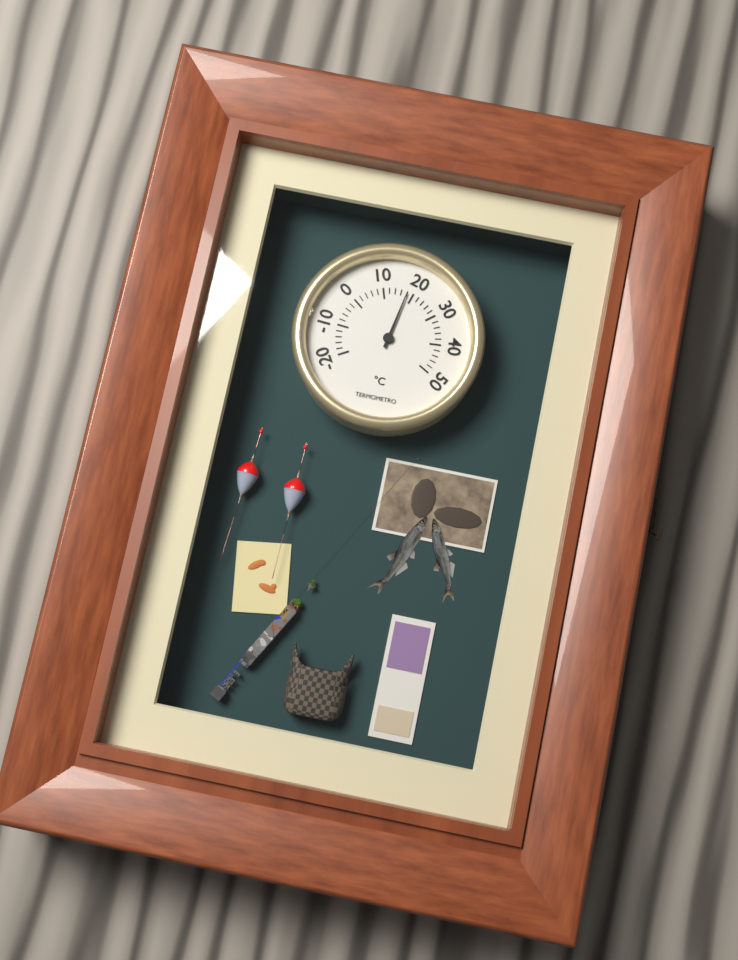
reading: 18 °C
